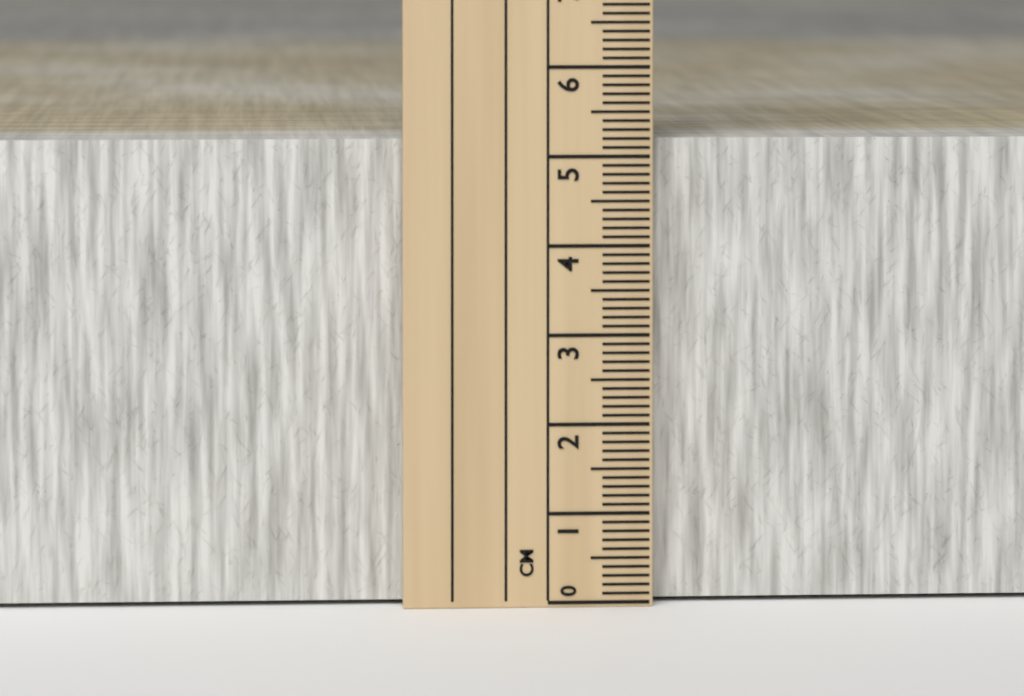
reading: 5.2 cm
